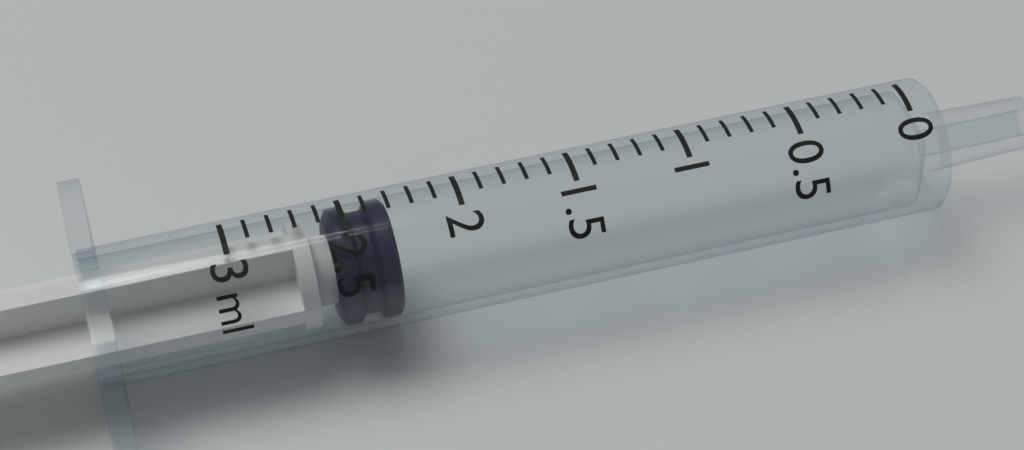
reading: 2.3 ml
